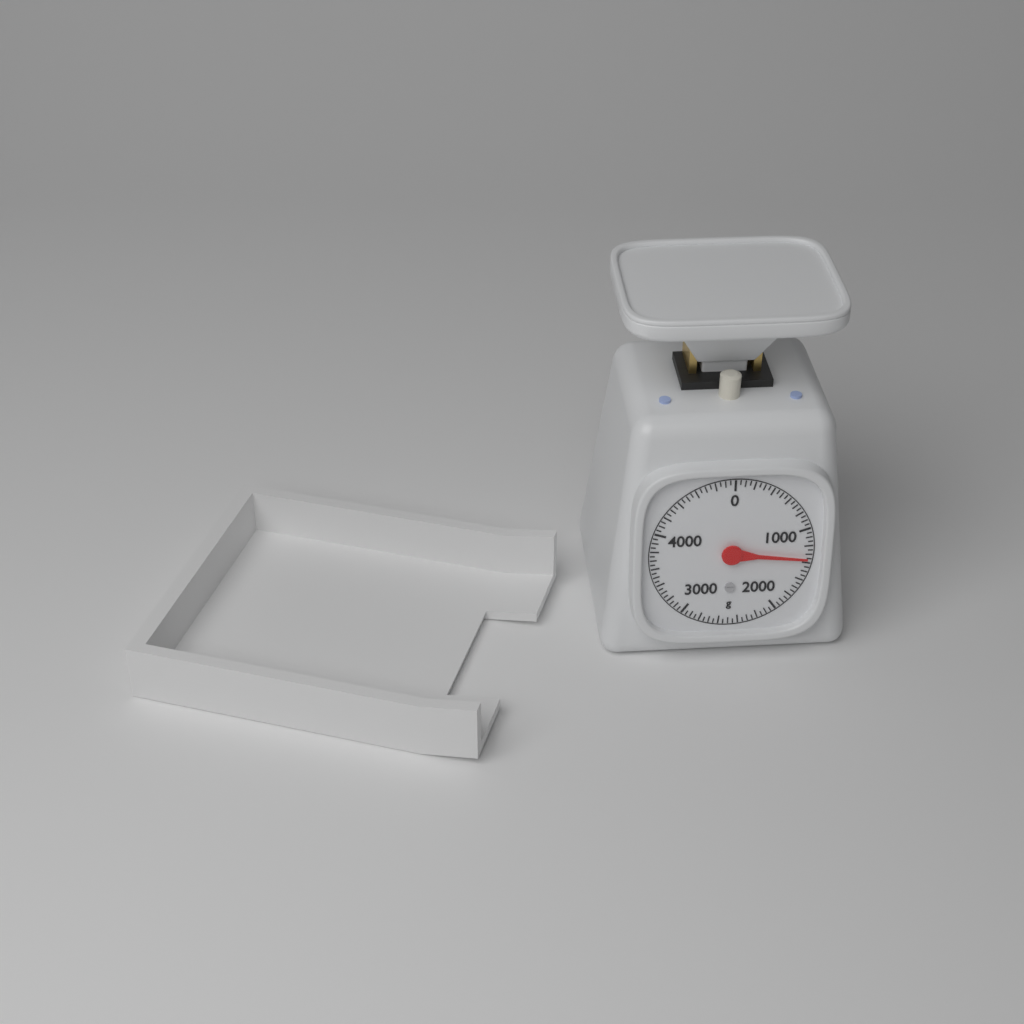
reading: 1350 g
